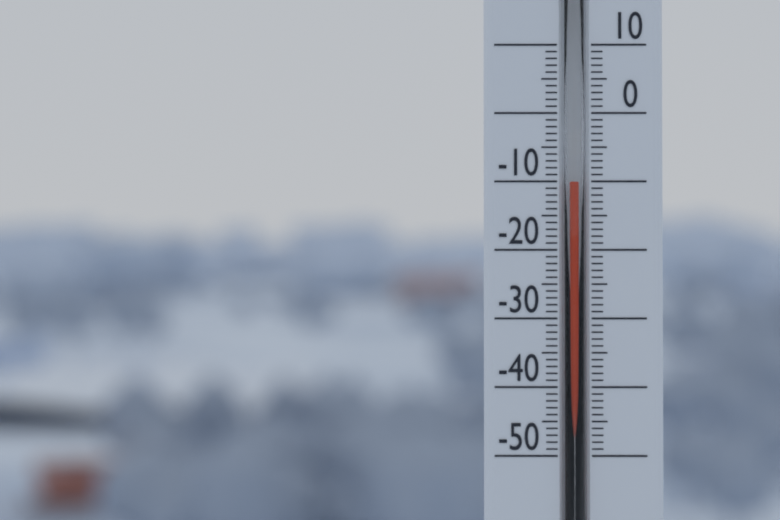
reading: -10 (no unit)
